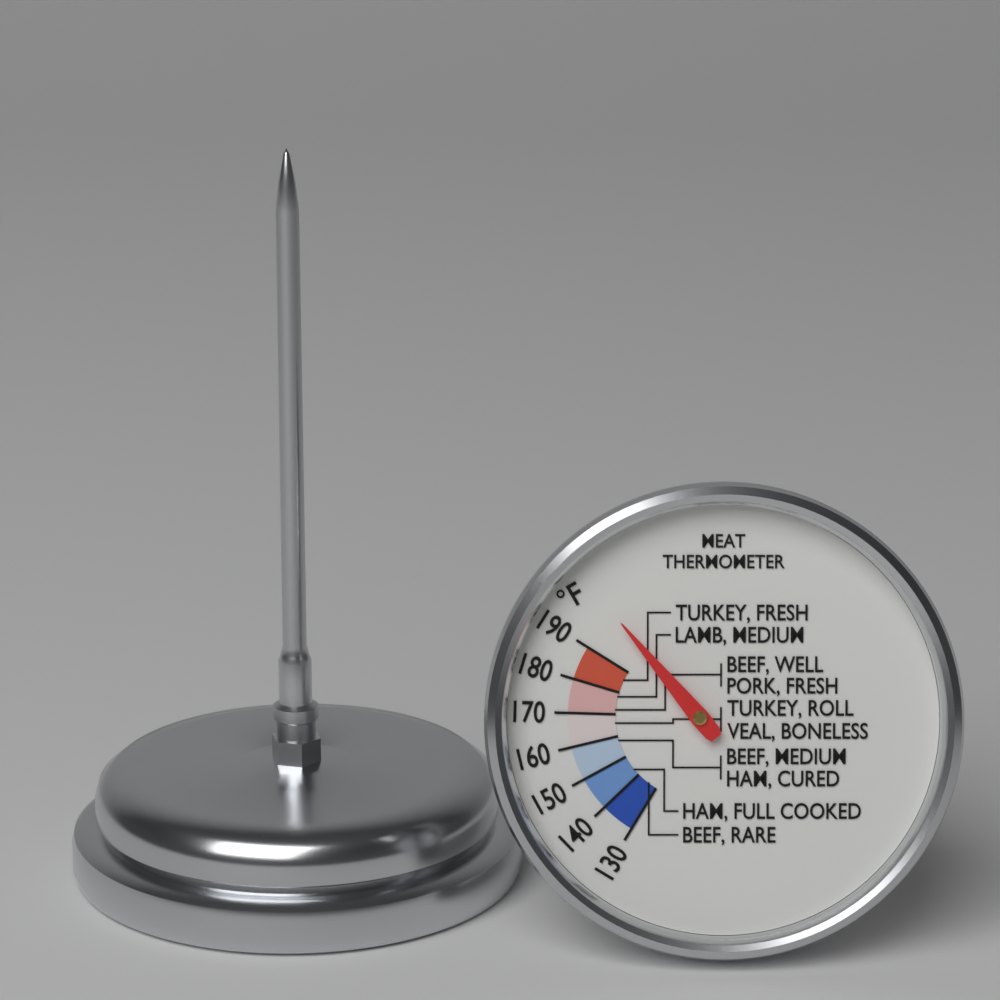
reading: 202 °F
